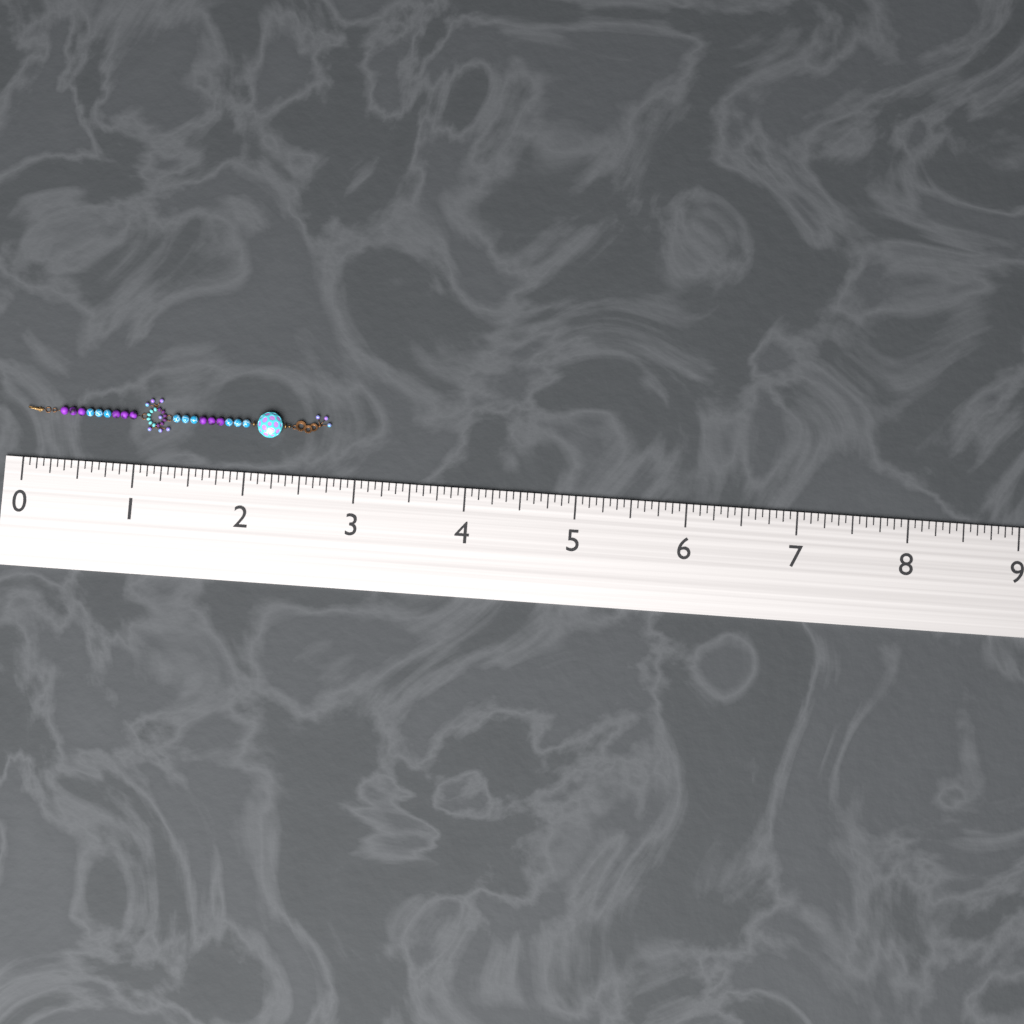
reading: 2.7500 (no unit)
